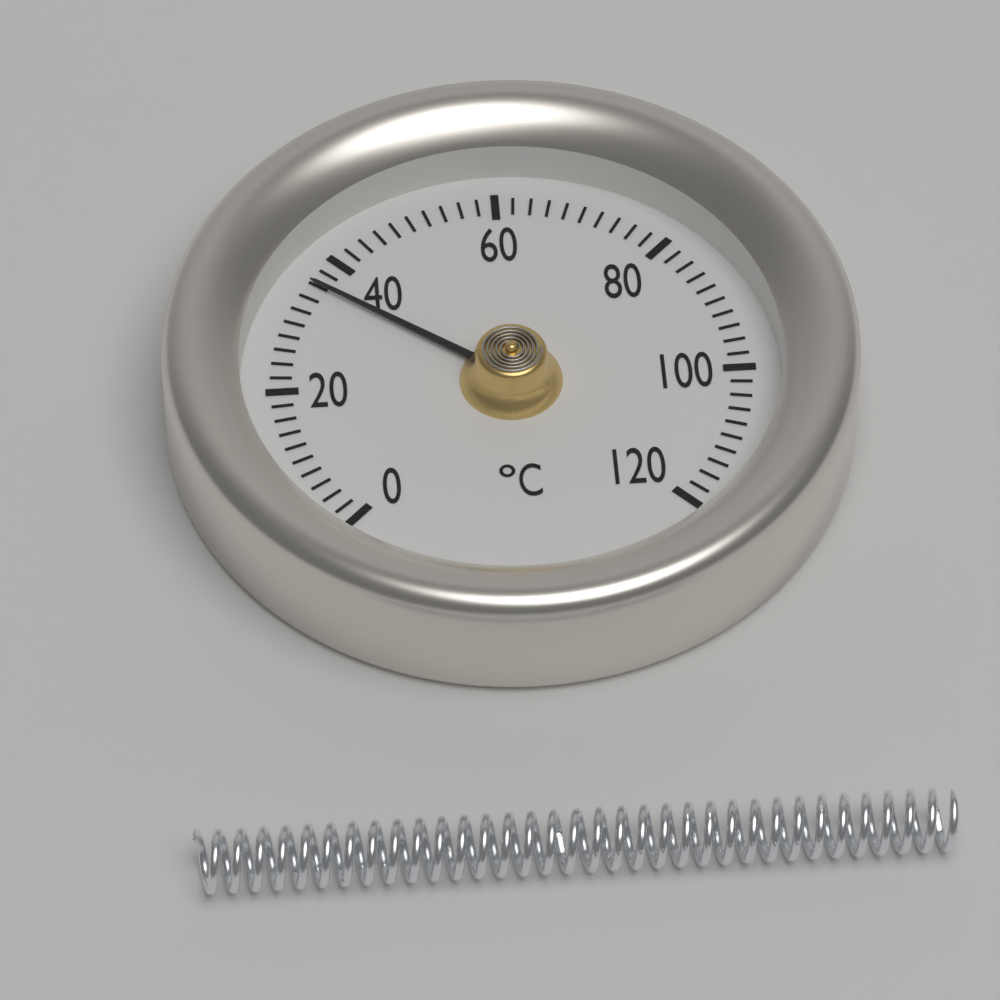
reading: 36 °C
